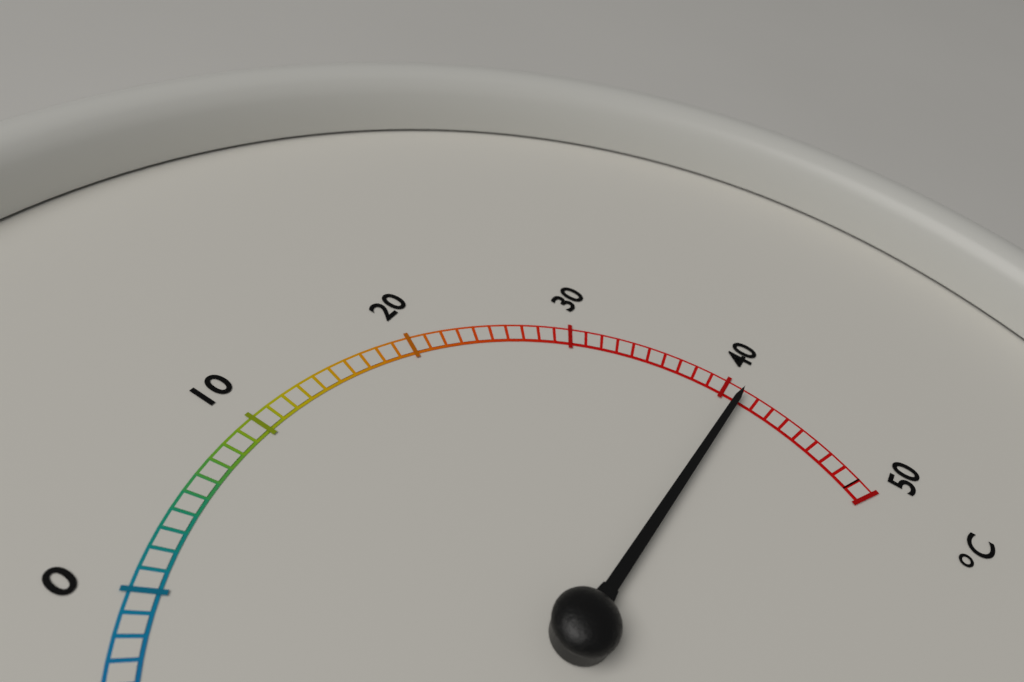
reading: 41 °C
